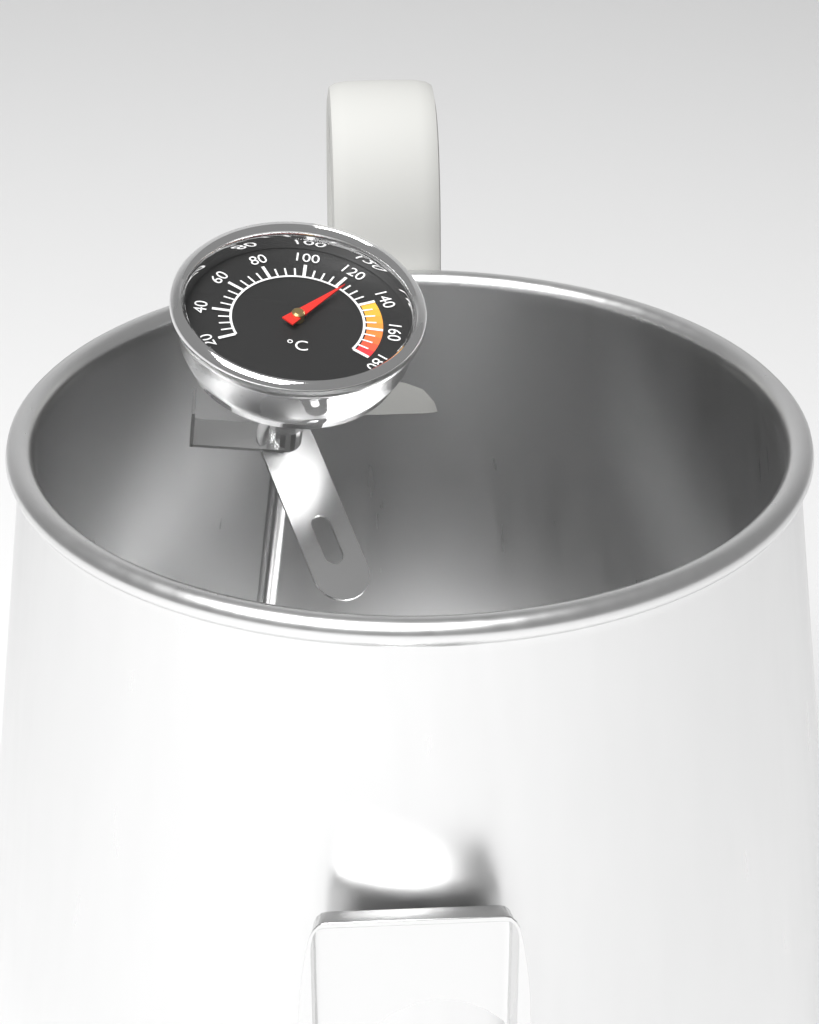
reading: 125 °C
